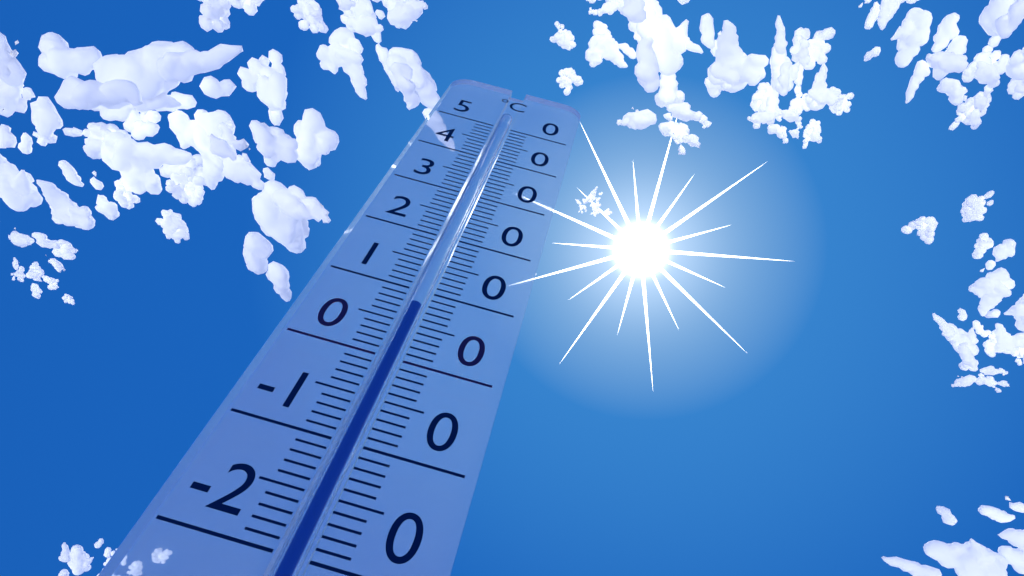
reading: 8 °C
